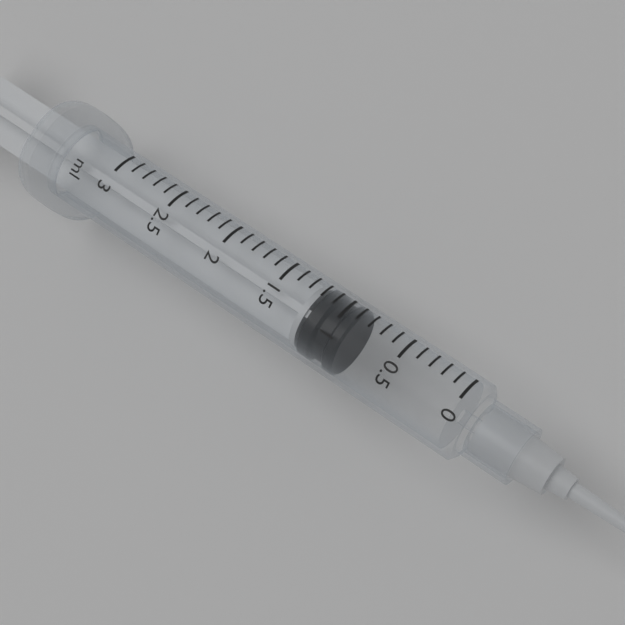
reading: 0.9 ml
